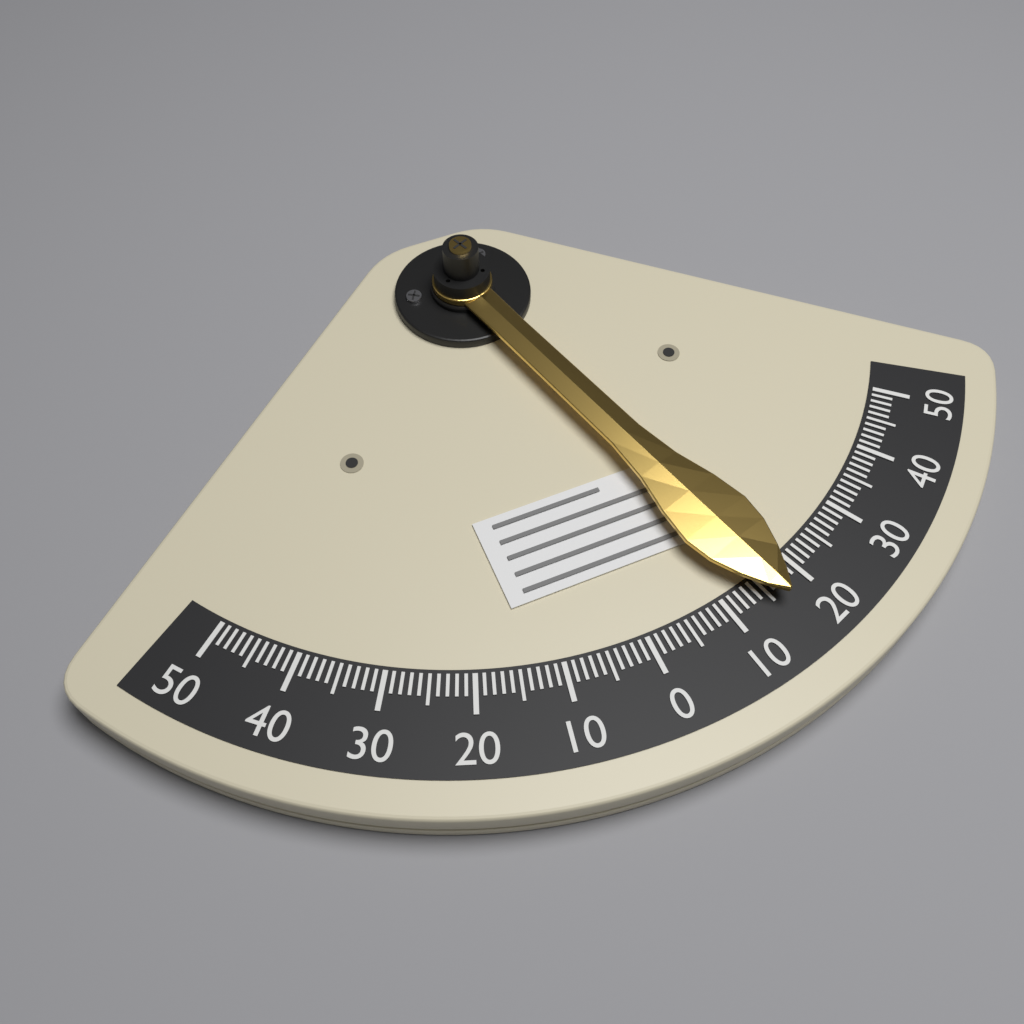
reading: -16 (no unit)
